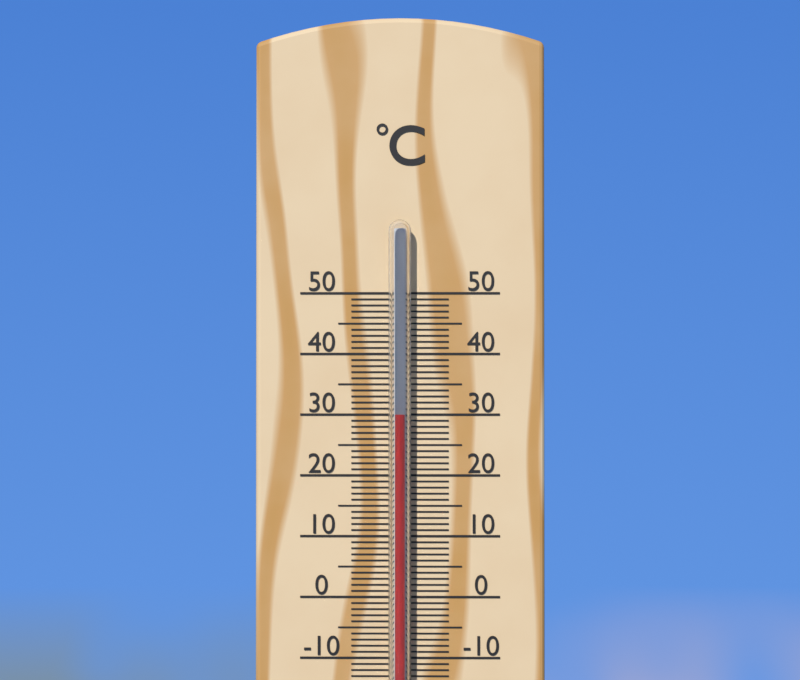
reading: 30 °C
